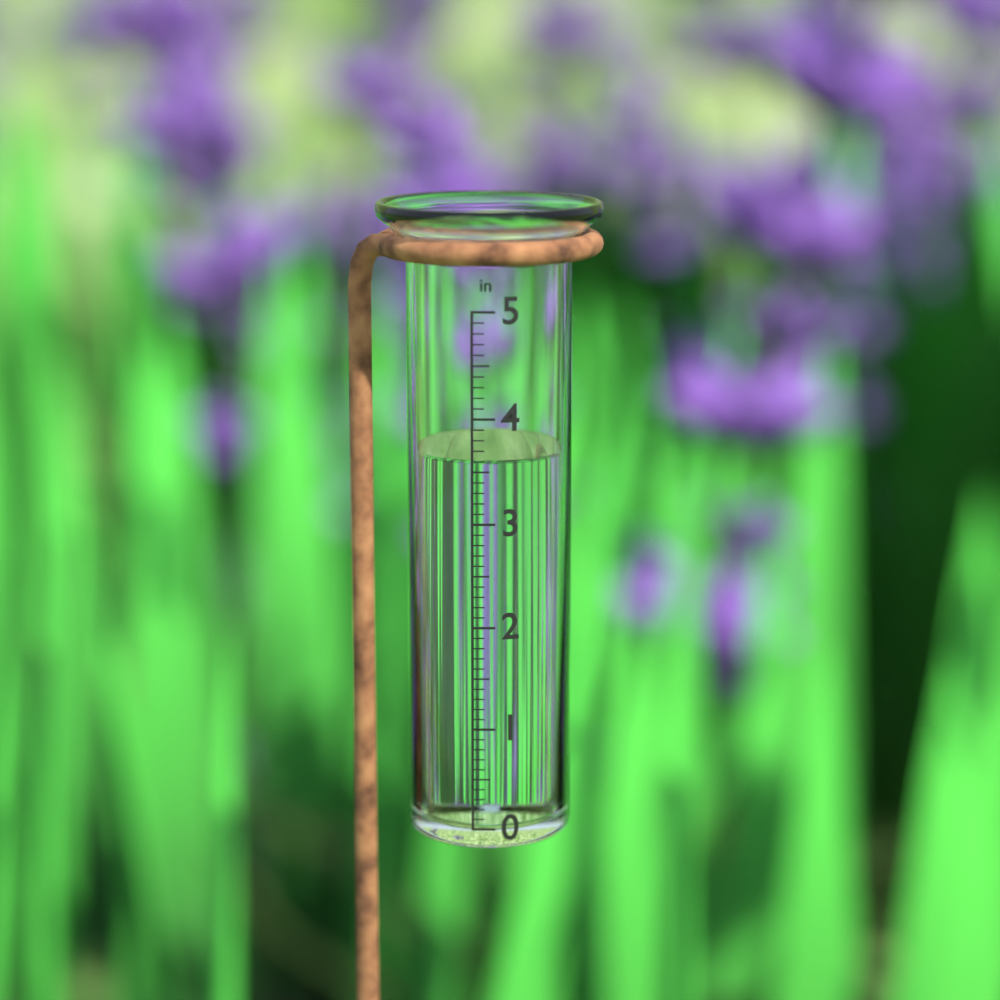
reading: 3.6 in
